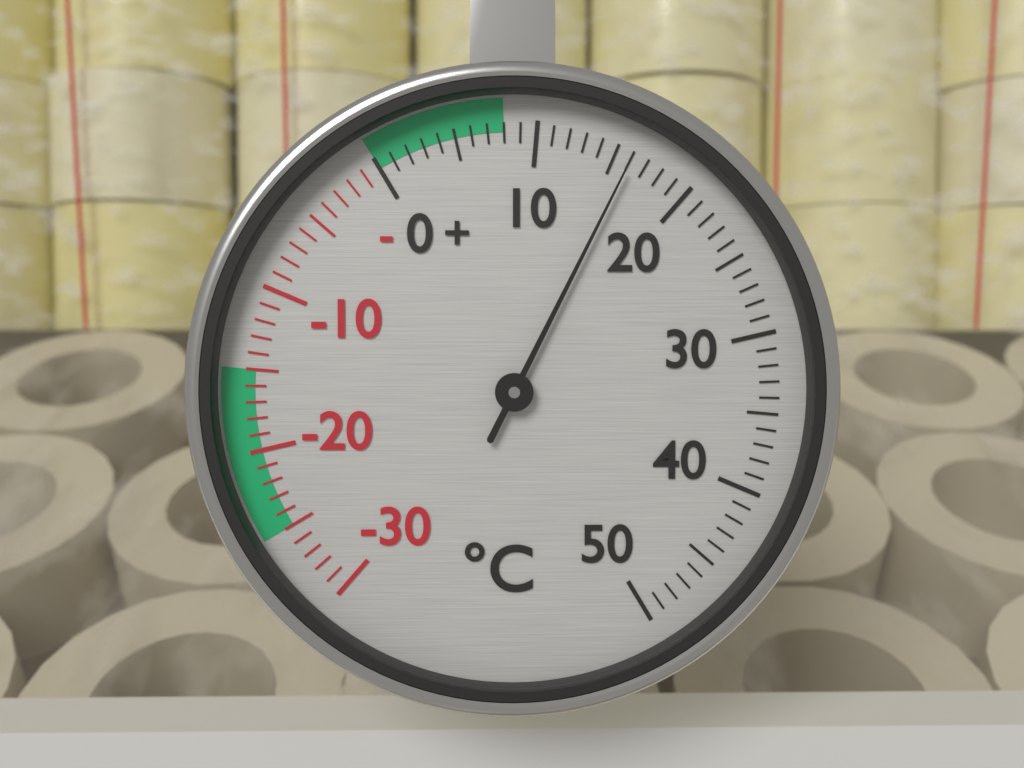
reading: 16 °C
